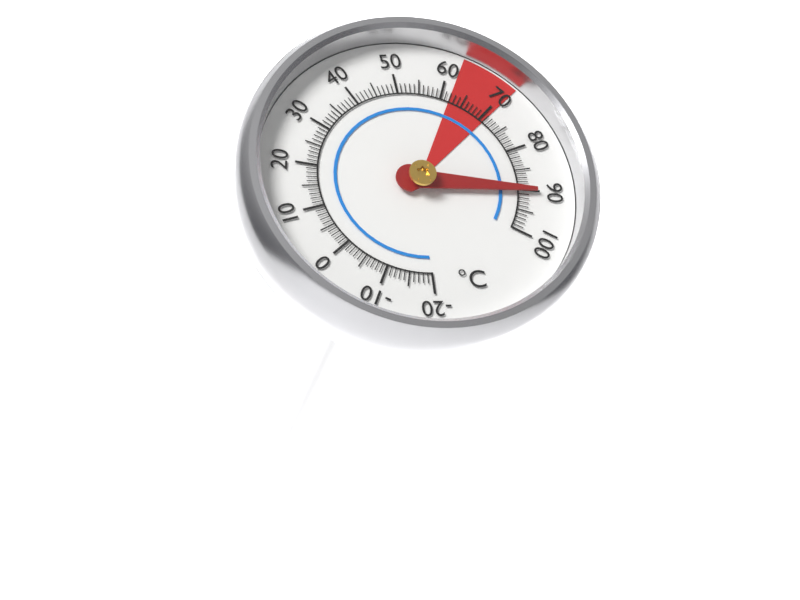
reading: 90 °C
